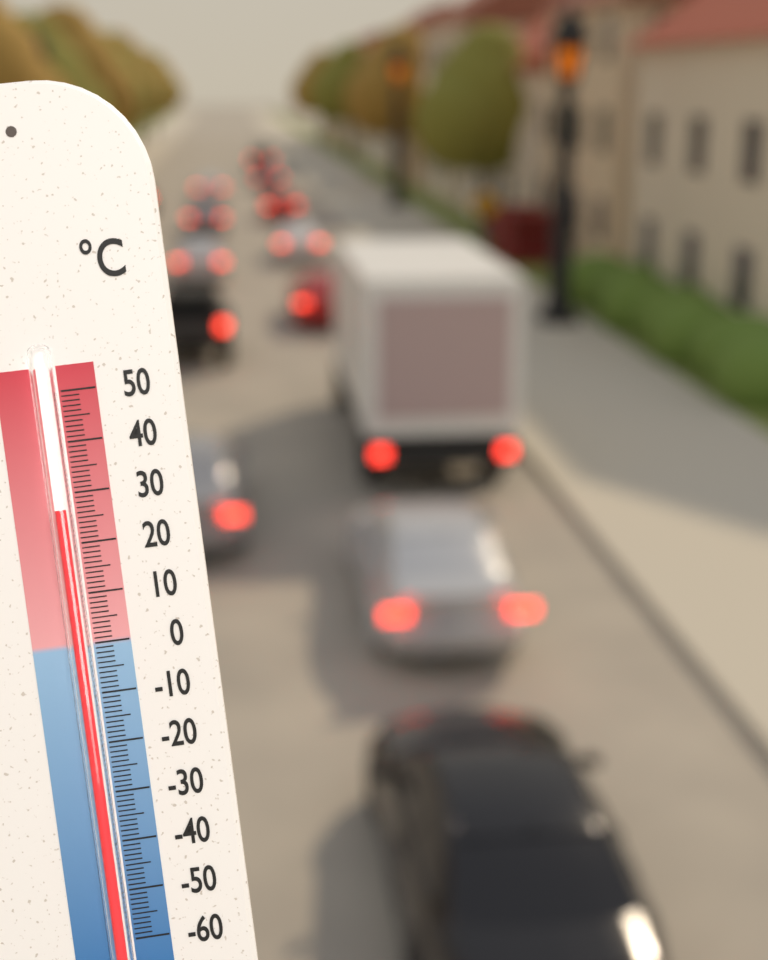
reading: 27 °C
